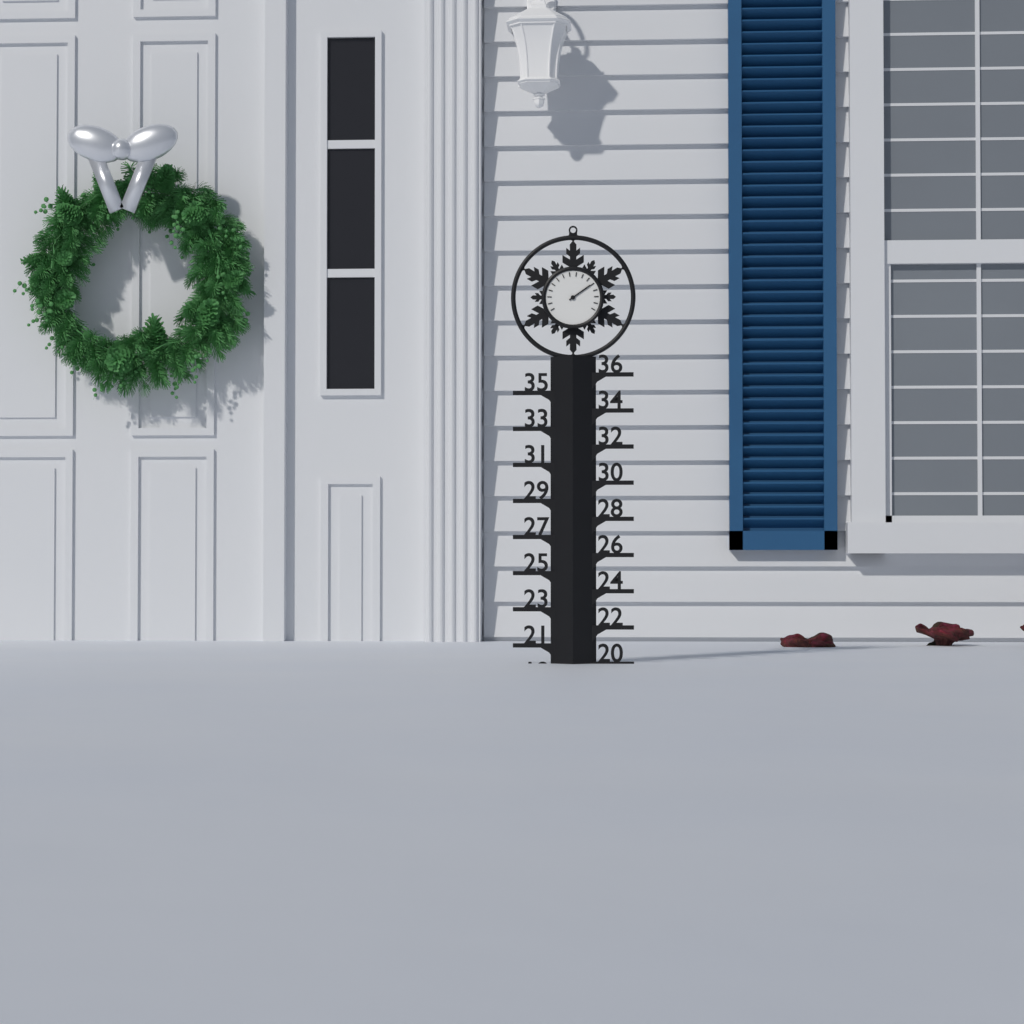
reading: 20 (no unit)
